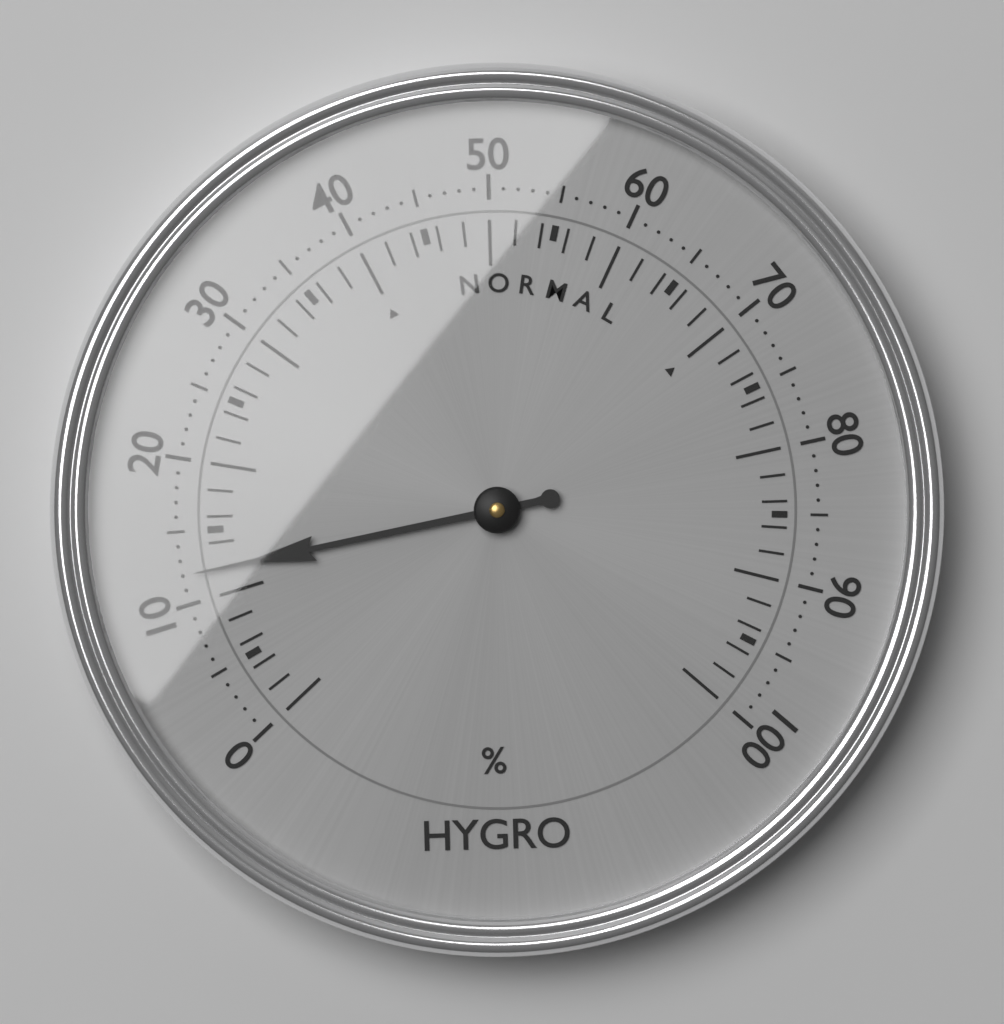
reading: 12 %
